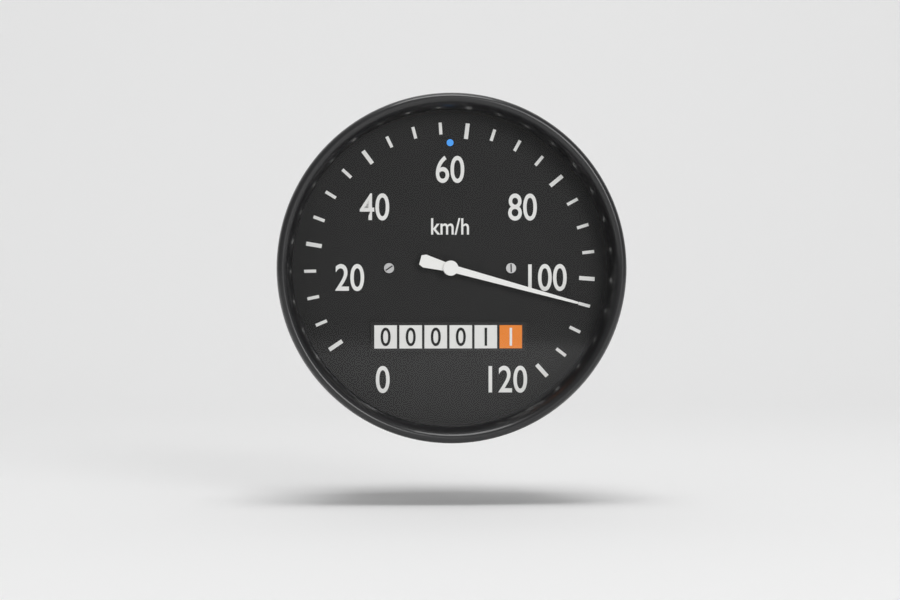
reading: 105 km/h
